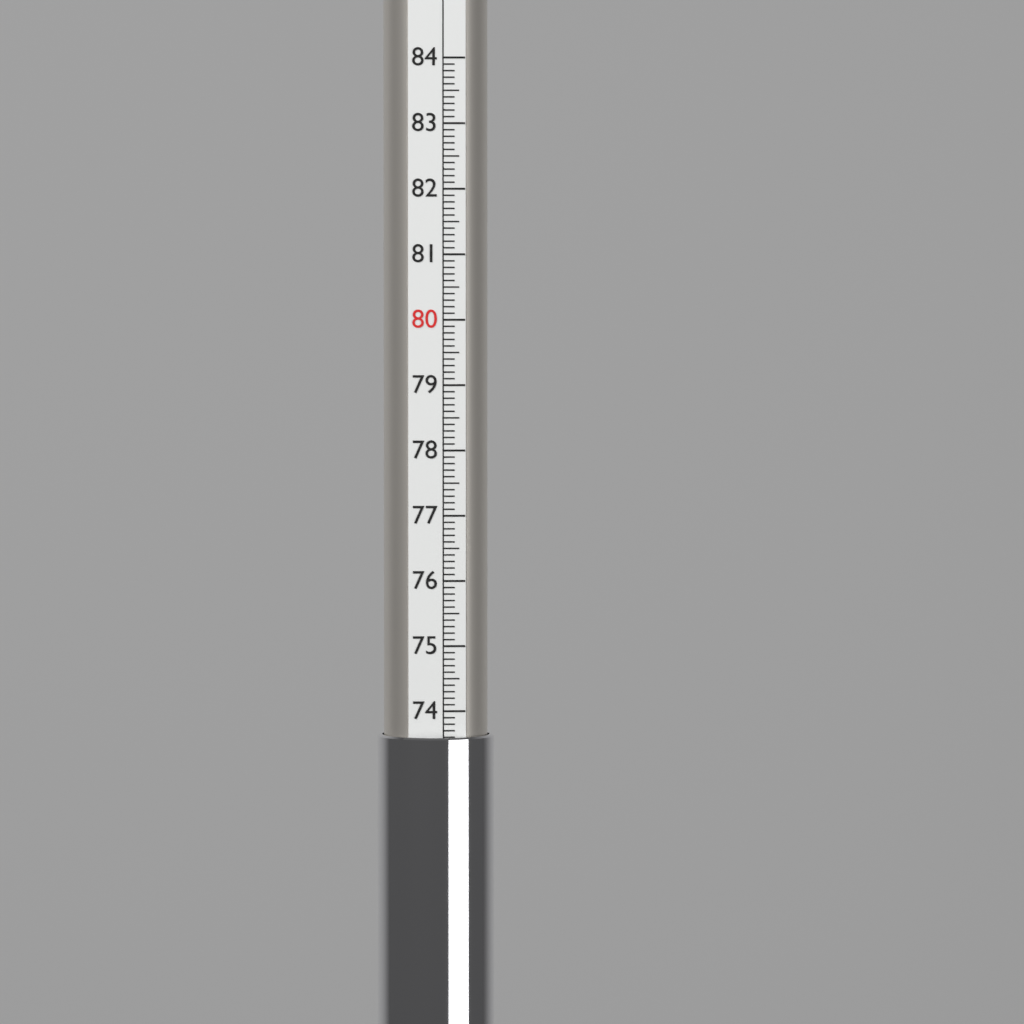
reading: 73.6 (no unit)
